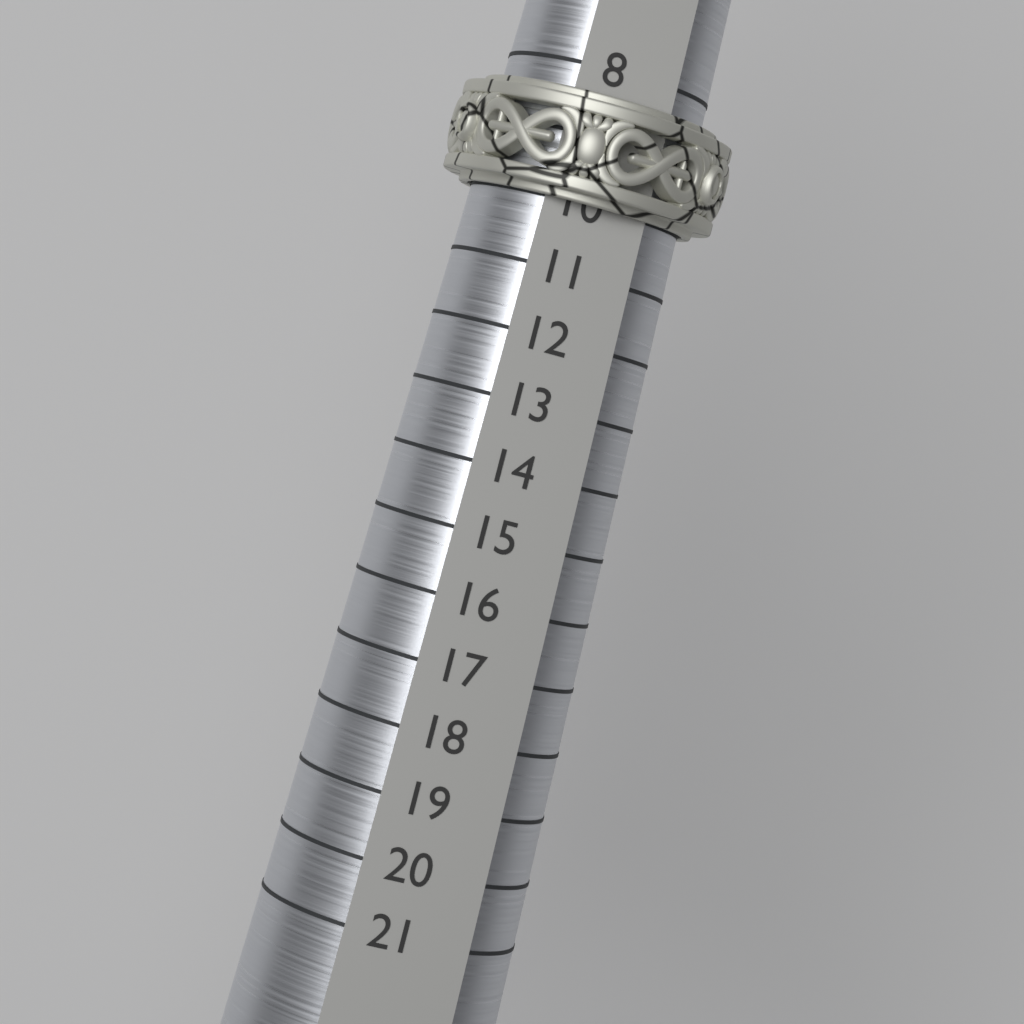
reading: 10 (no unit)
